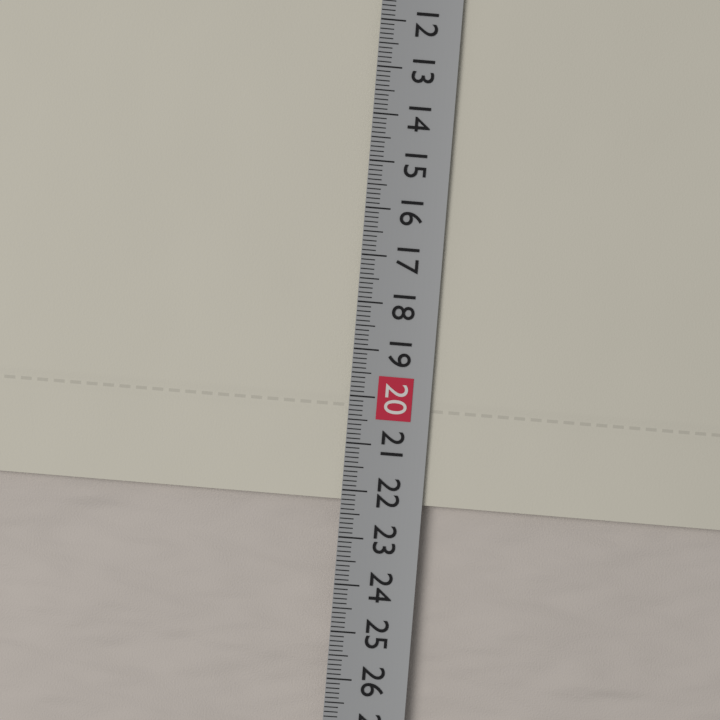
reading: 22.2 cm
